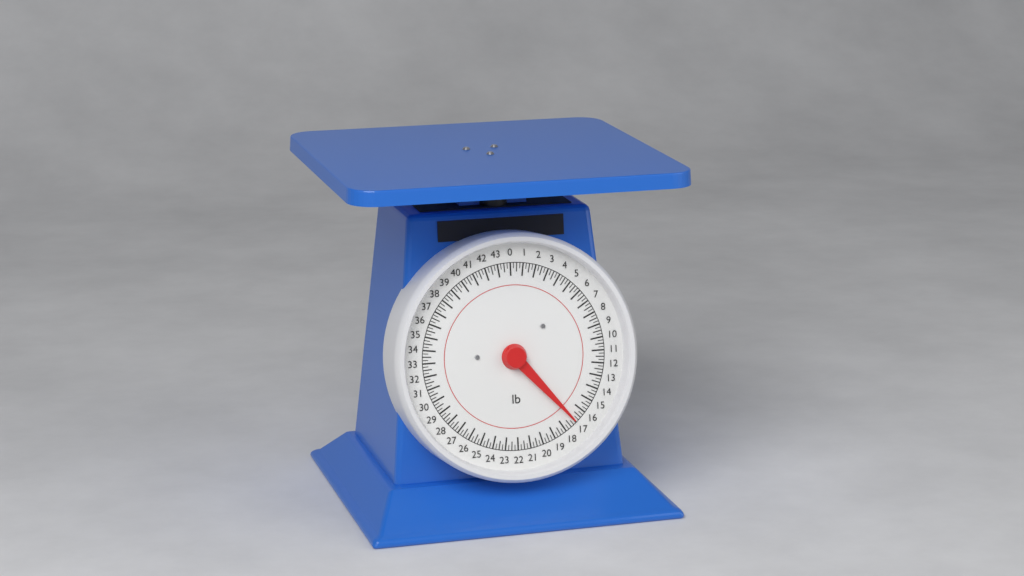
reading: 17.00 lb
